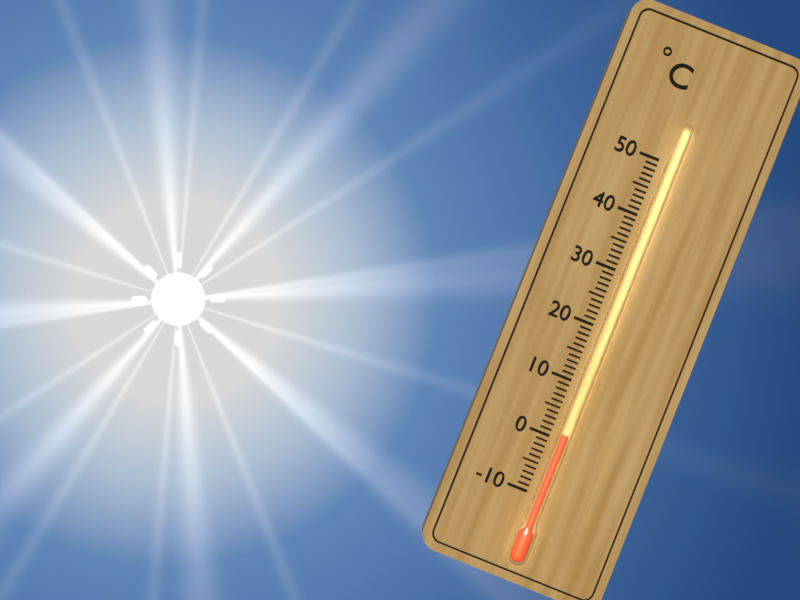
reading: 1 °C
